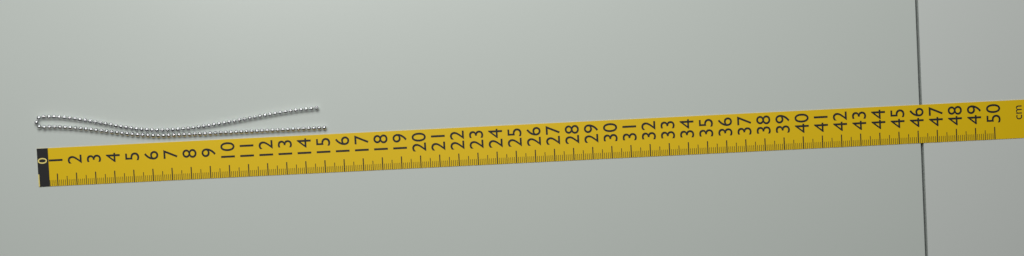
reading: 15.2 cm
